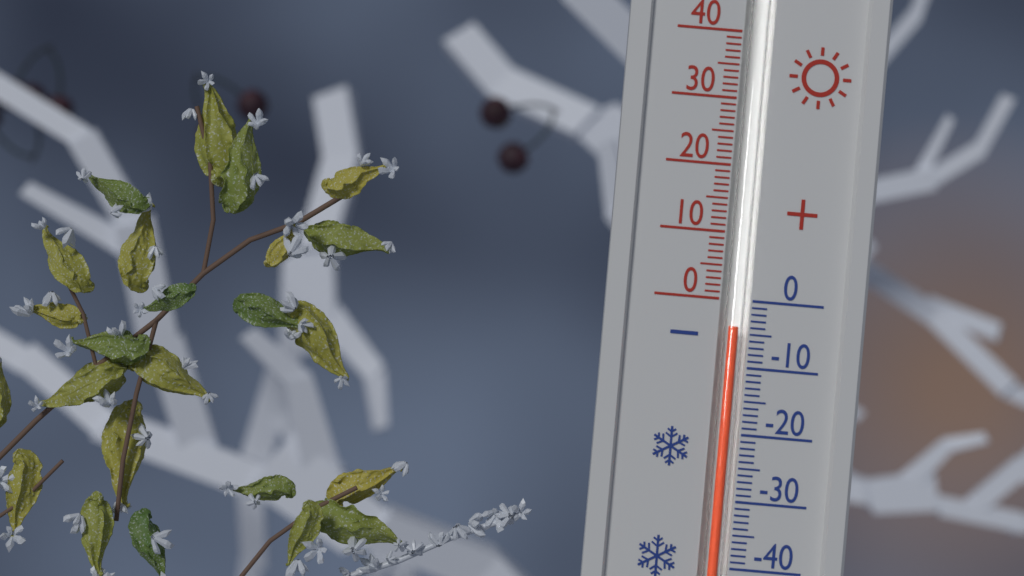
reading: -4 (no unit)
